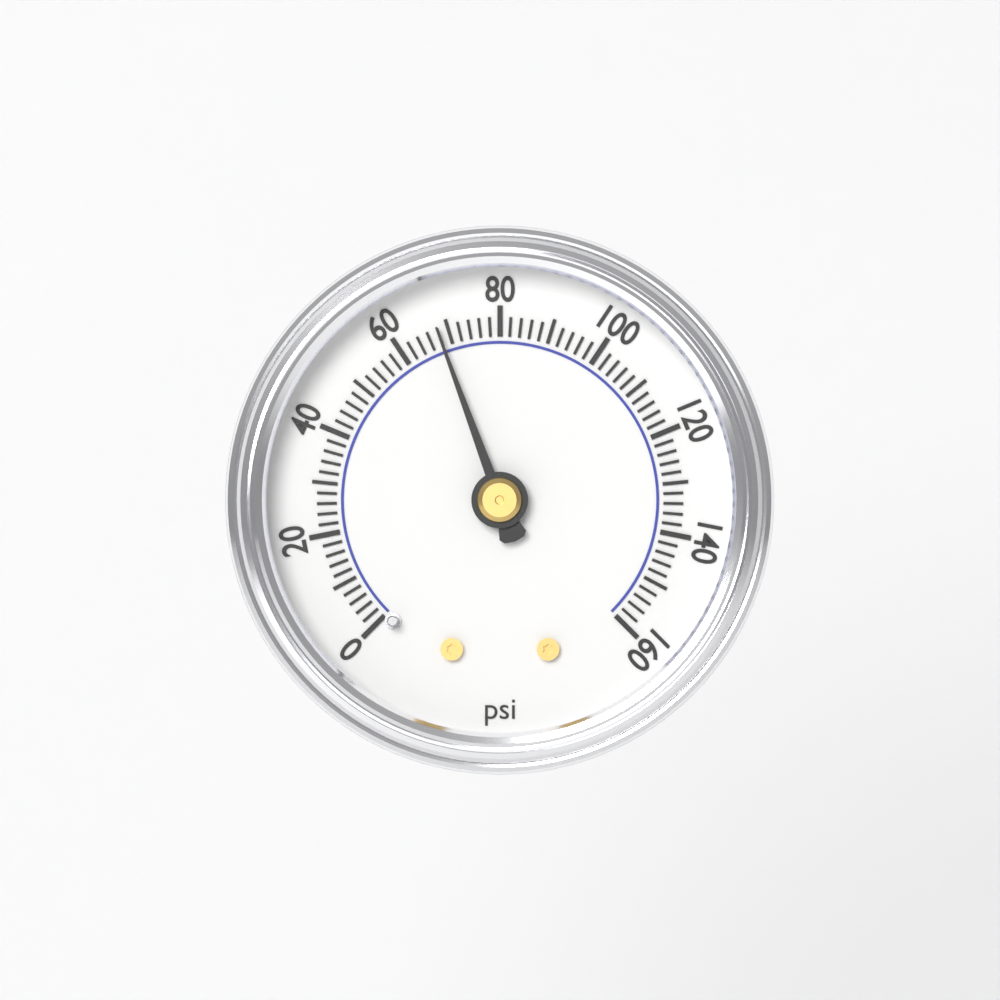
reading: 68 psi
